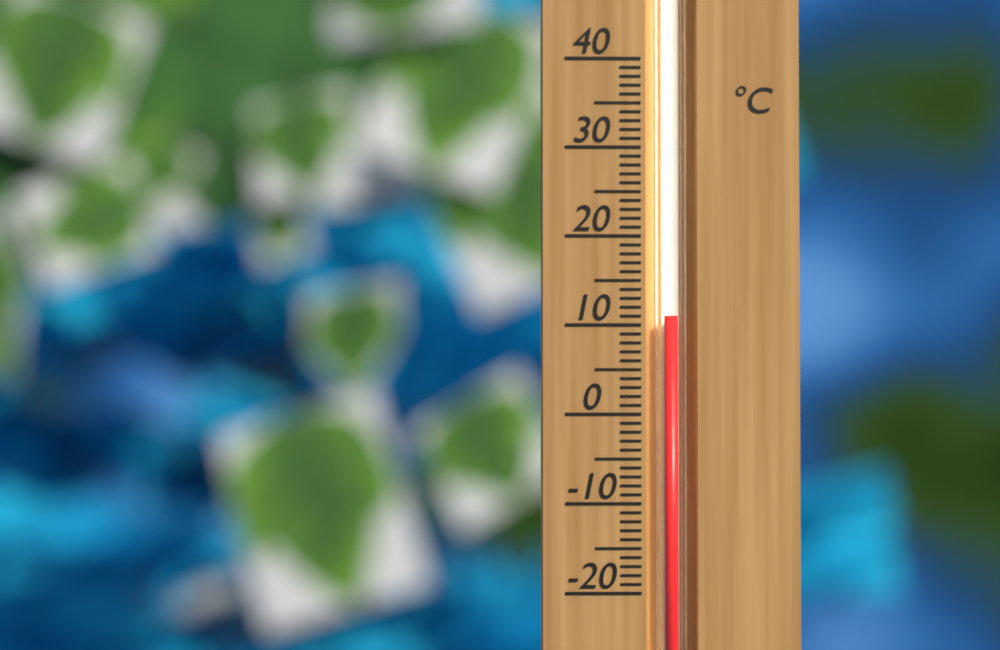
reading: 11 °C
